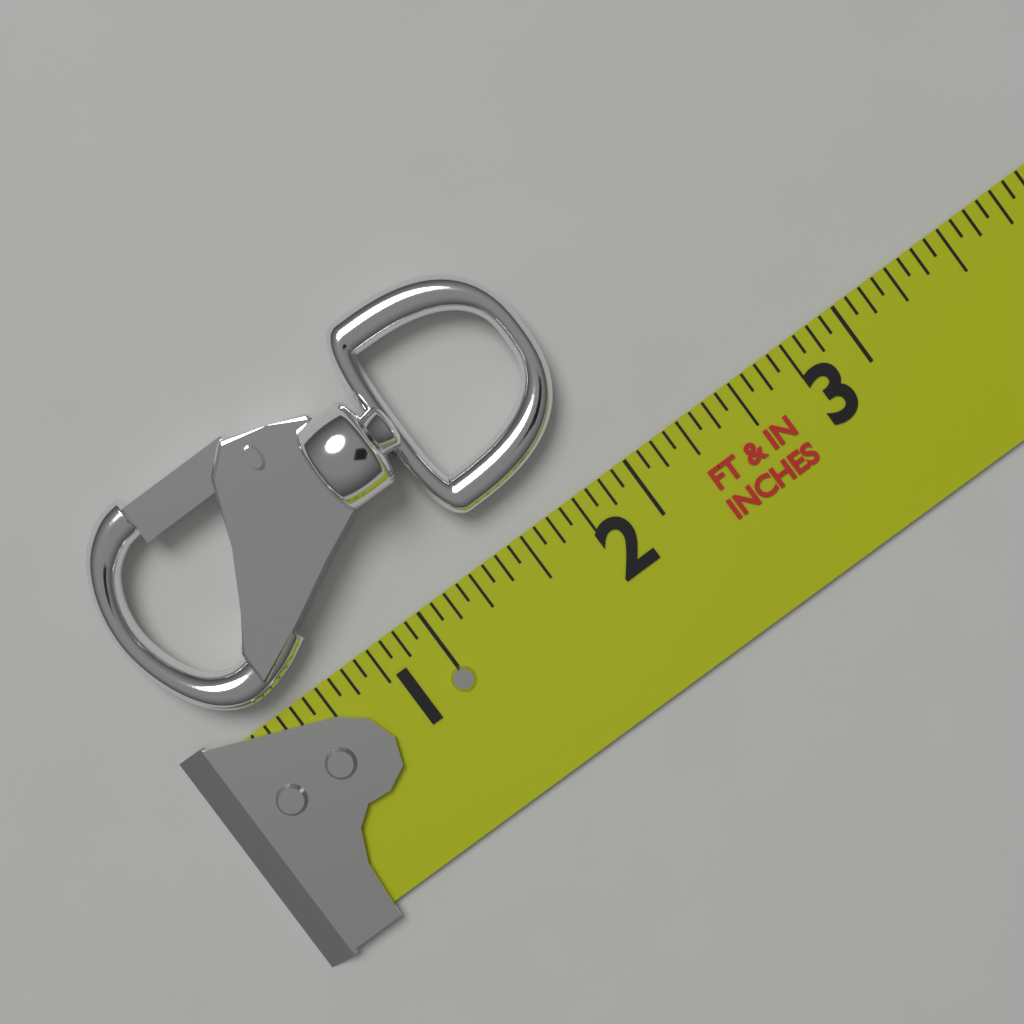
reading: 2.0000 in
